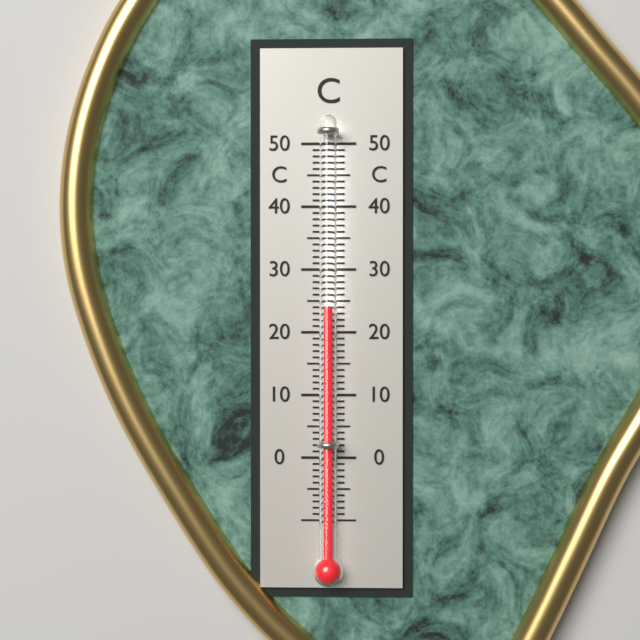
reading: 24 °C
